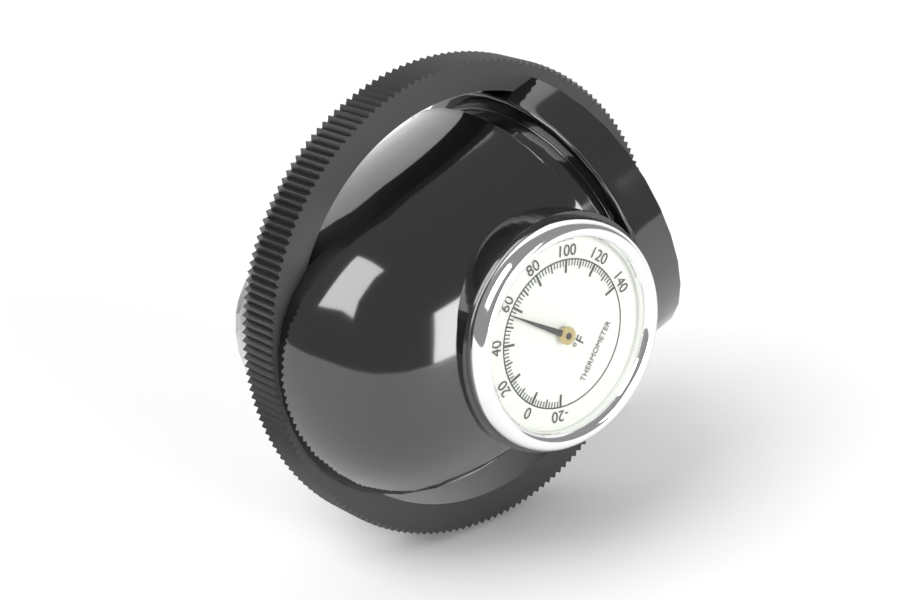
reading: 56 °F
